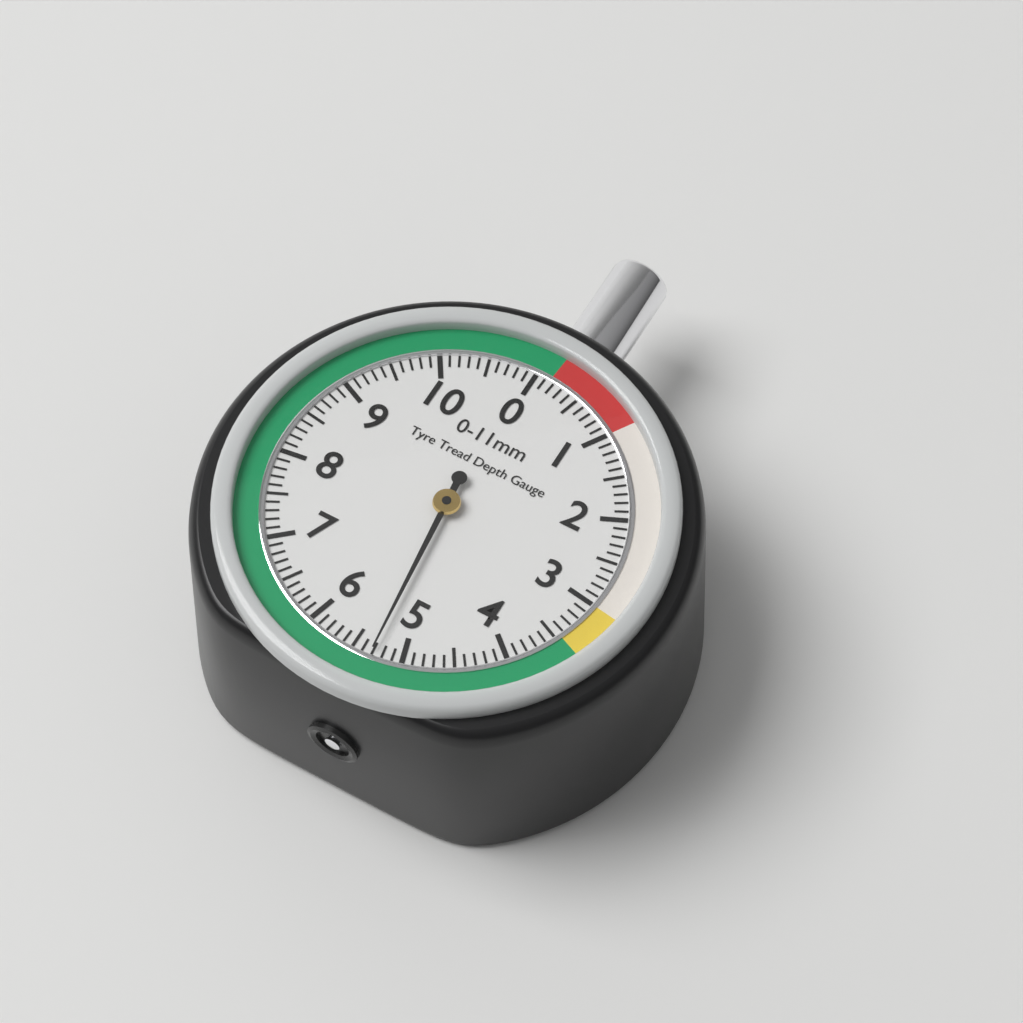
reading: 5.3 mm
